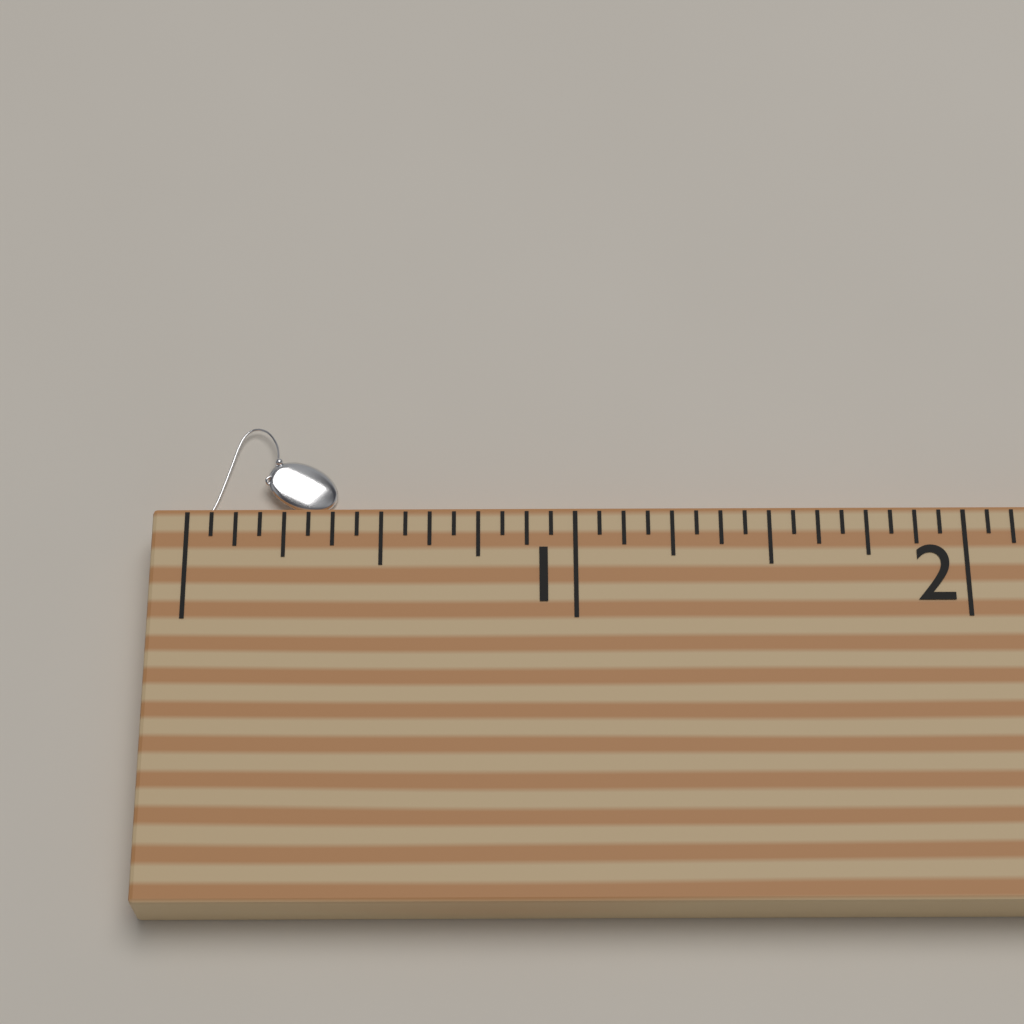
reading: 0.3750 (no unit)
